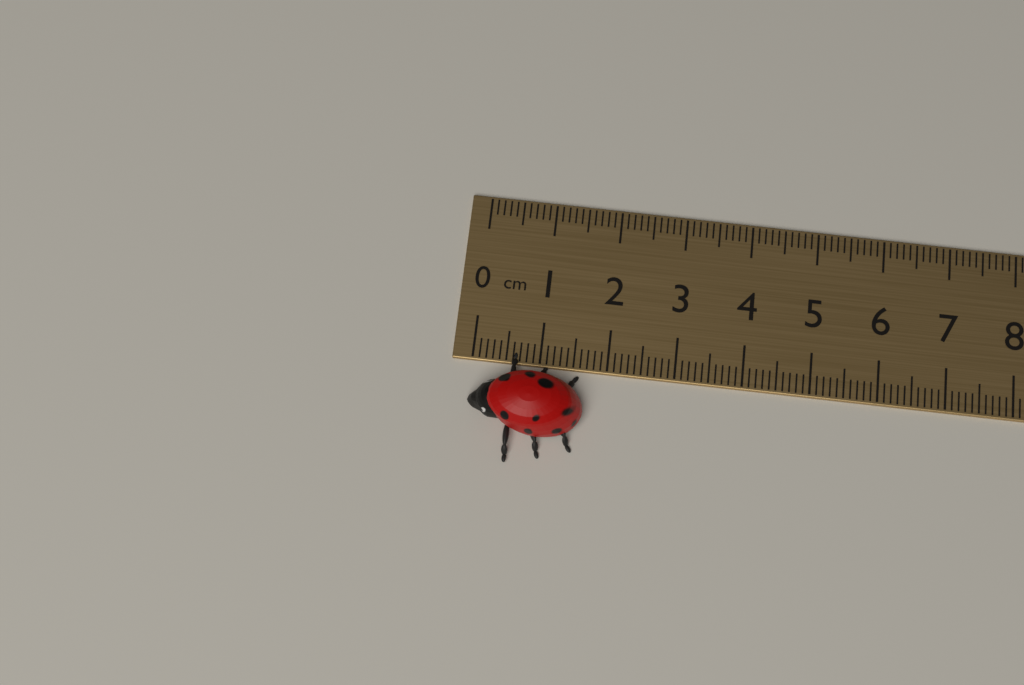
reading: 1.7 cm
